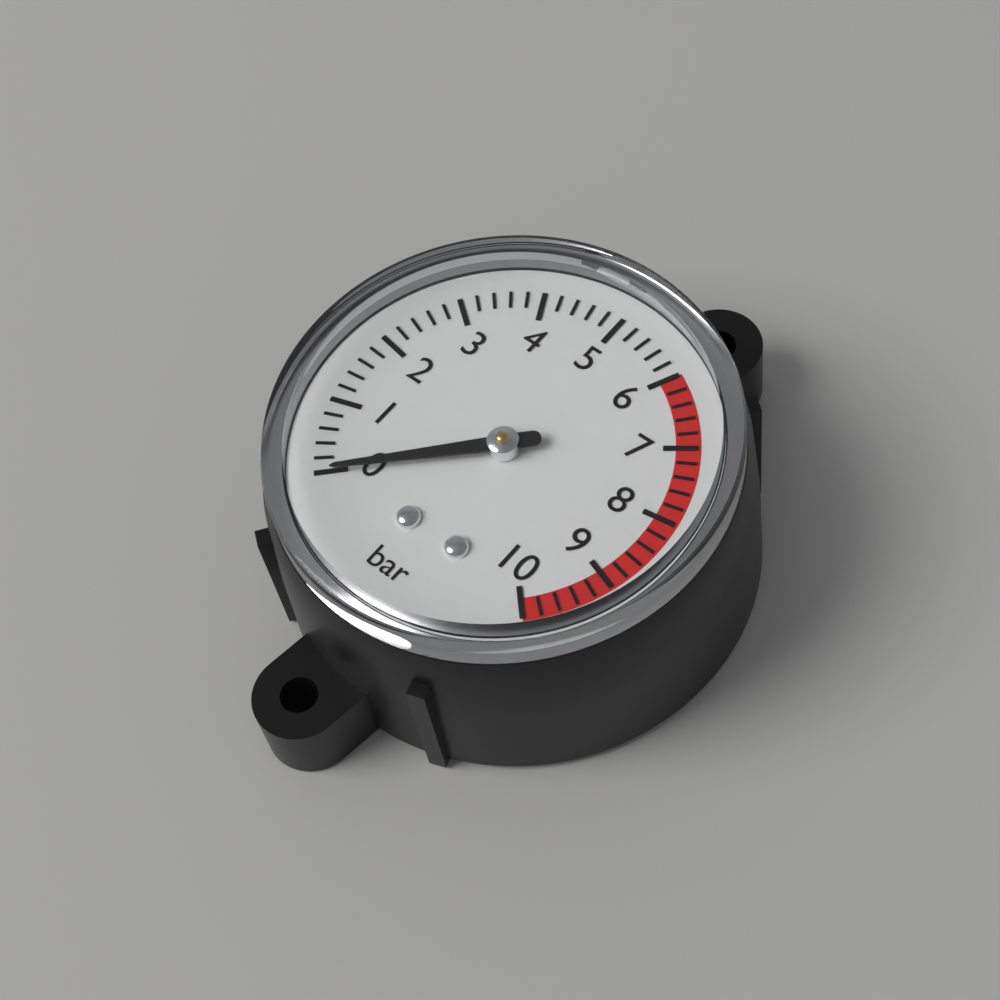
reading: 0.0 bar
